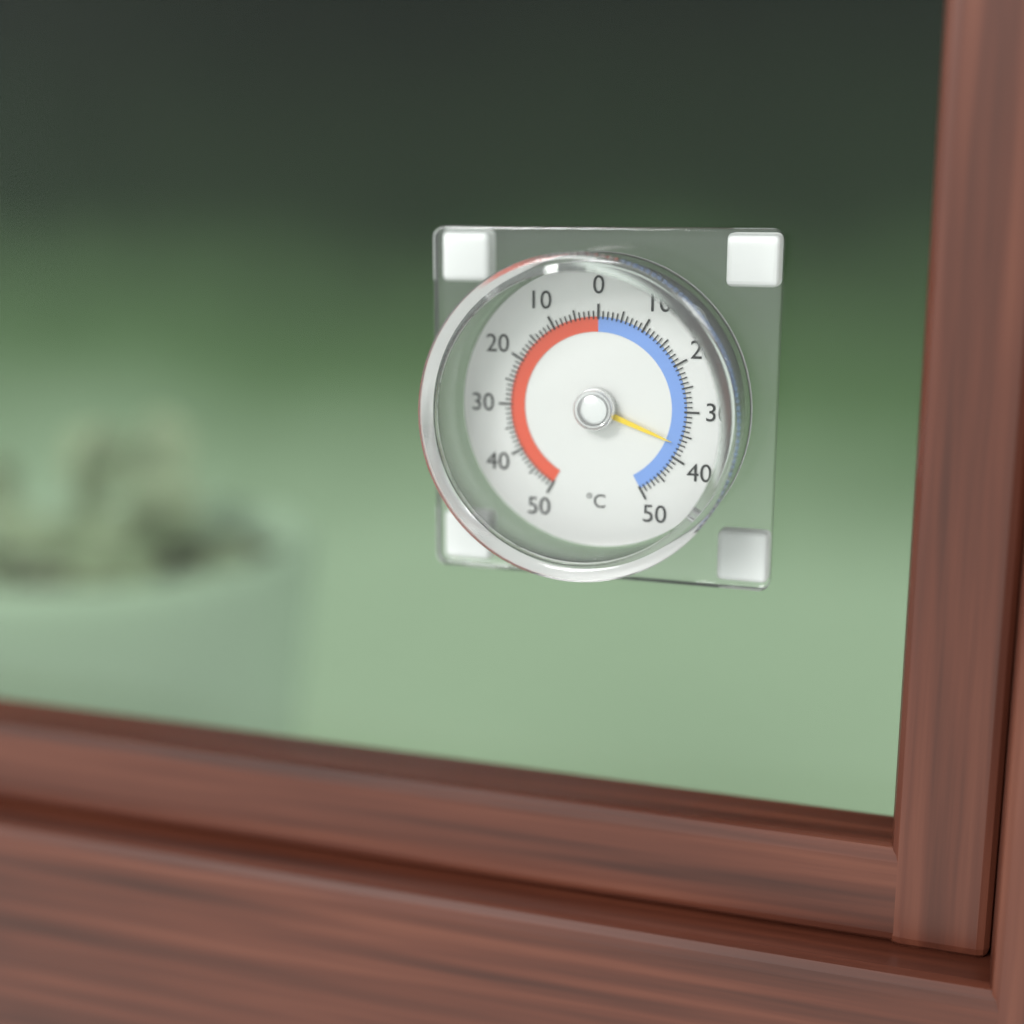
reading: -37 °C
